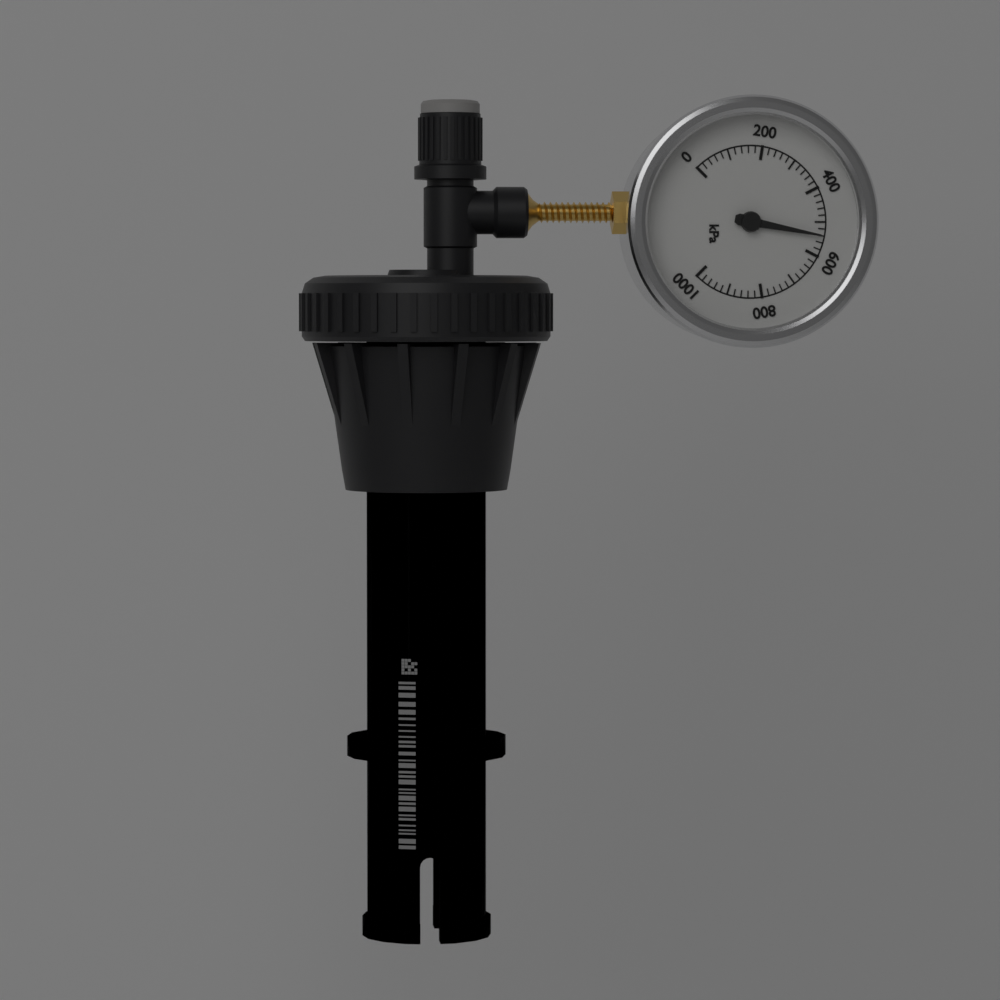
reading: 540 kPa
